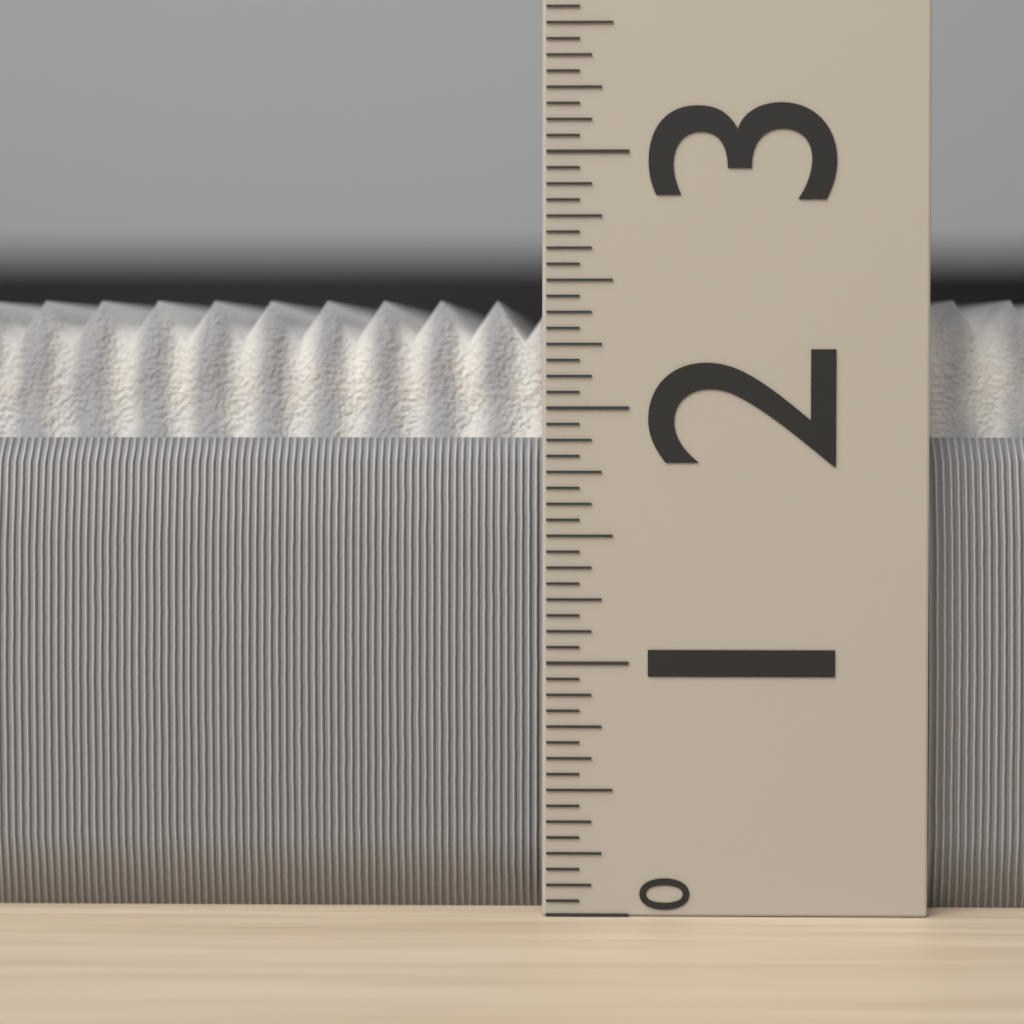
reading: 2.4375 (no unit)
